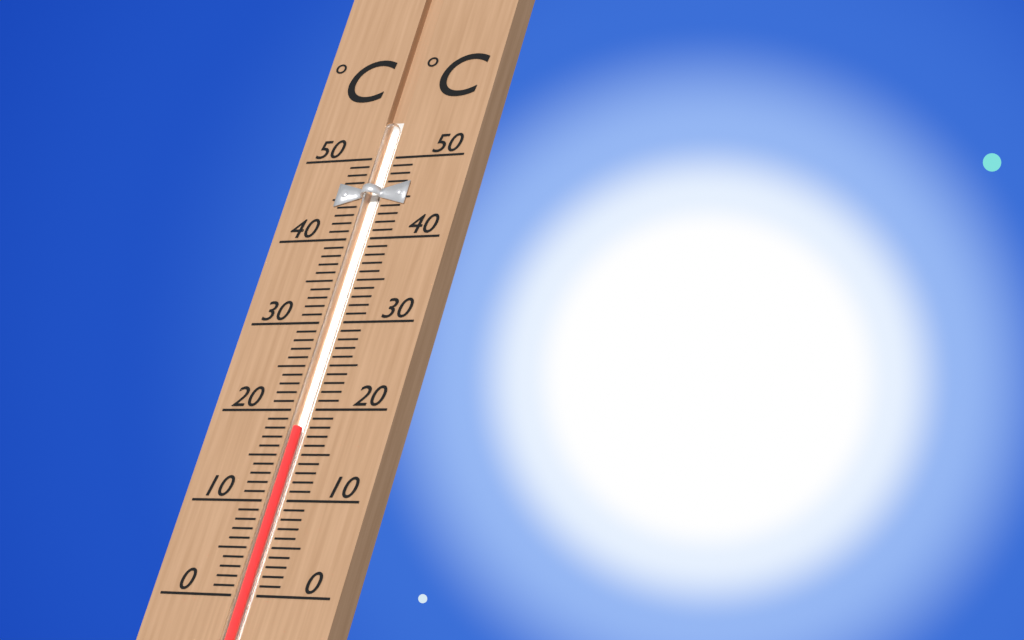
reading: 18 °C
